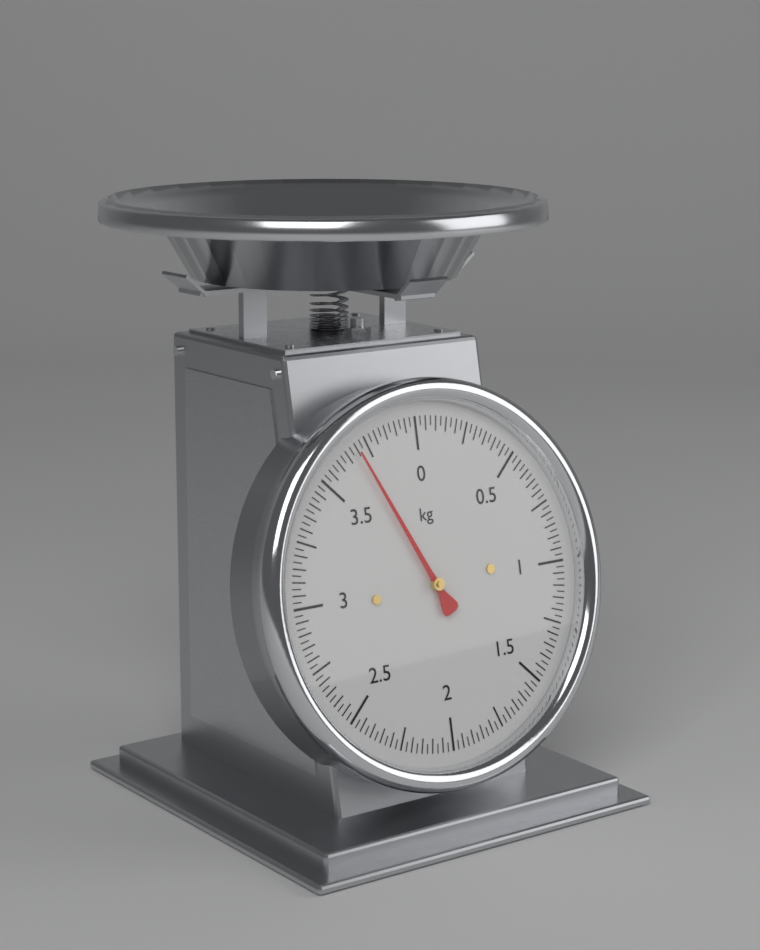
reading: 3.700 kg
